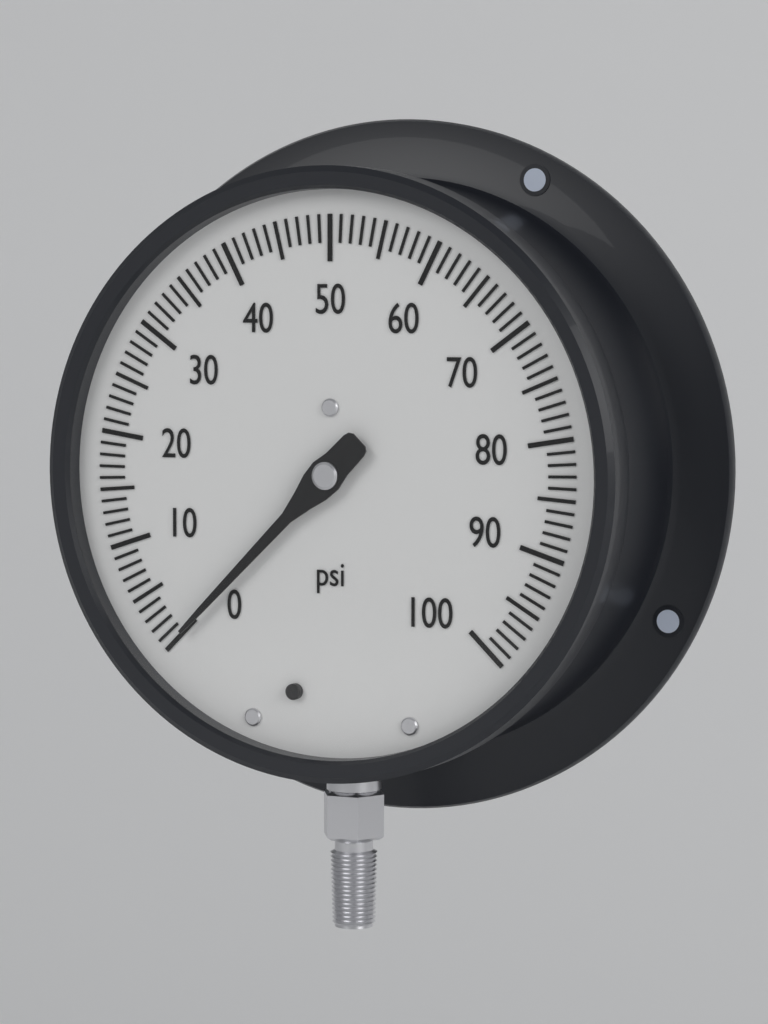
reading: 0 psi
